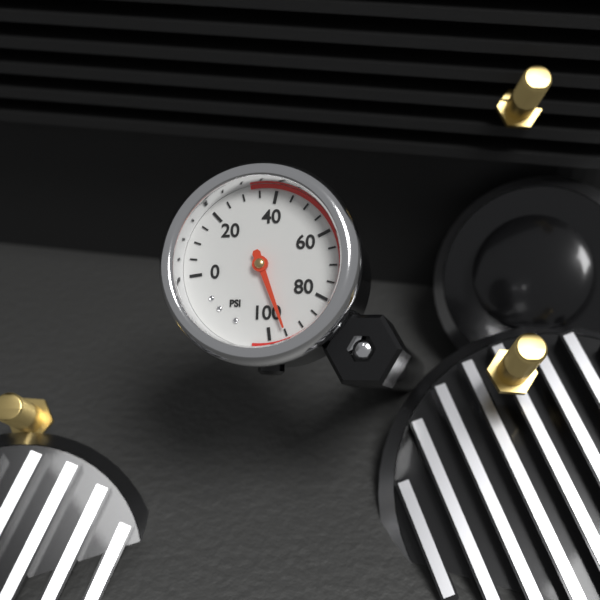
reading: 95 psi
